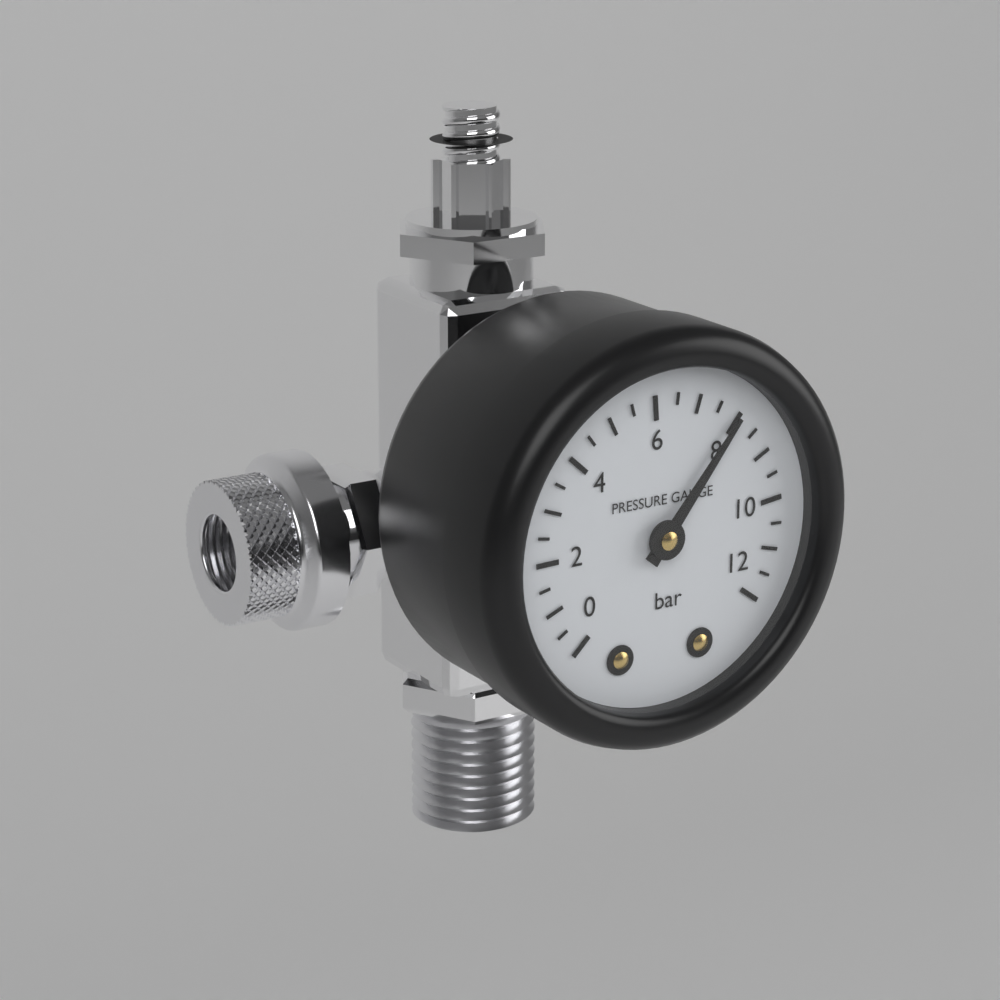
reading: 8.0 bar
